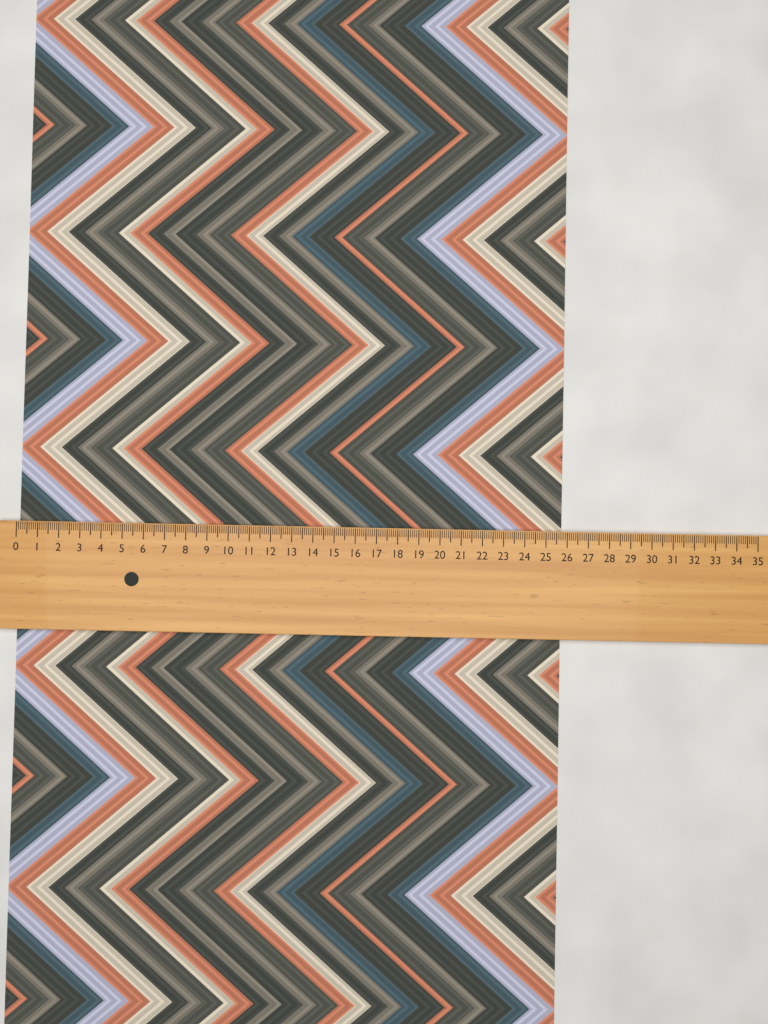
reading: 25.8 (no unit)
